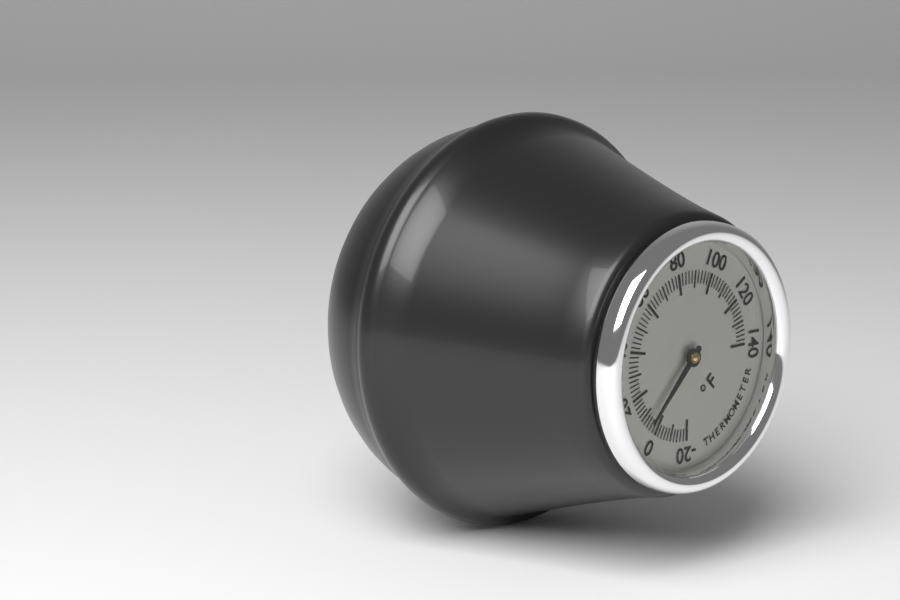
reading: 6 °F
